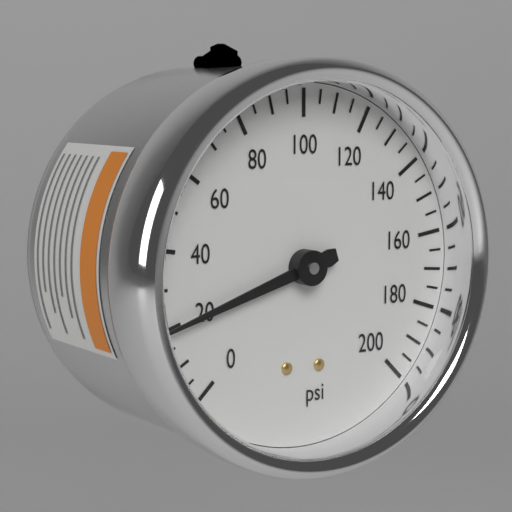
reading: 20 psi
